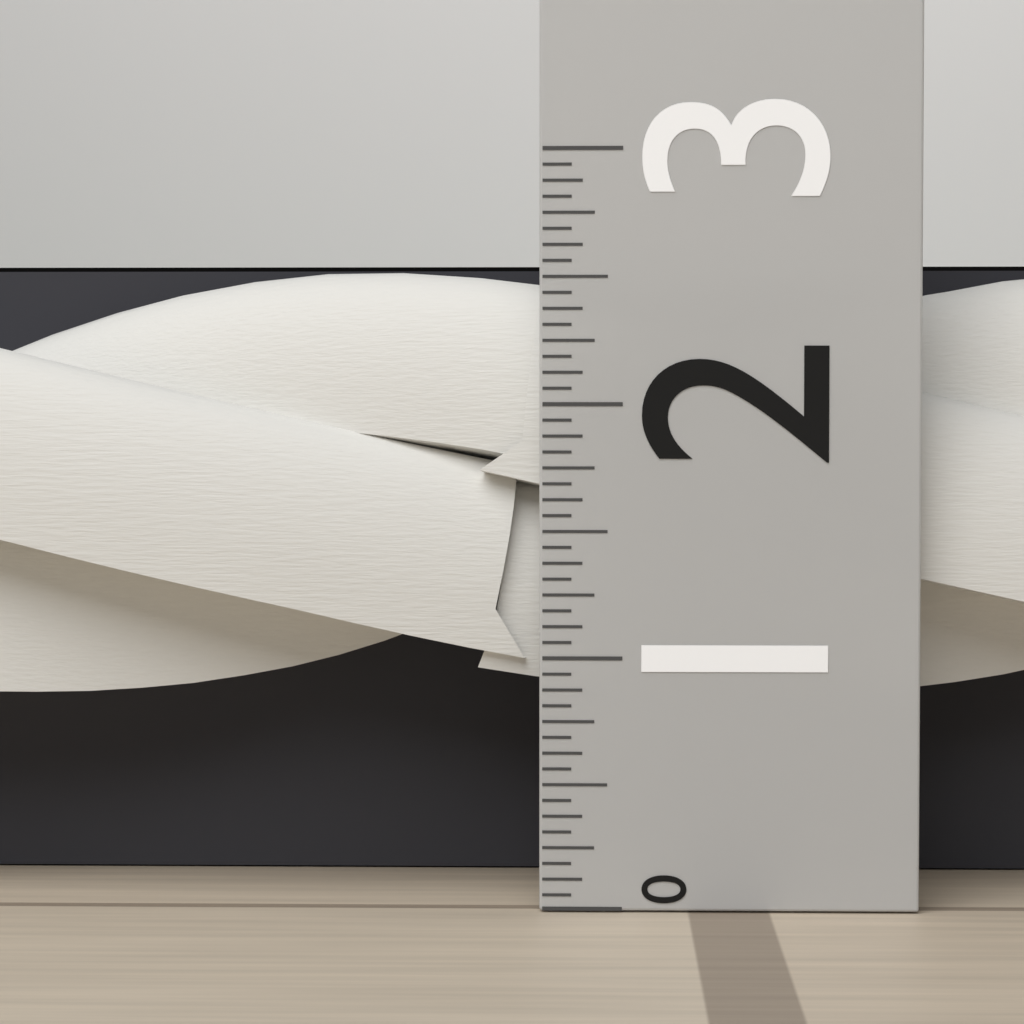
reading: 2.5625 (no unit)
